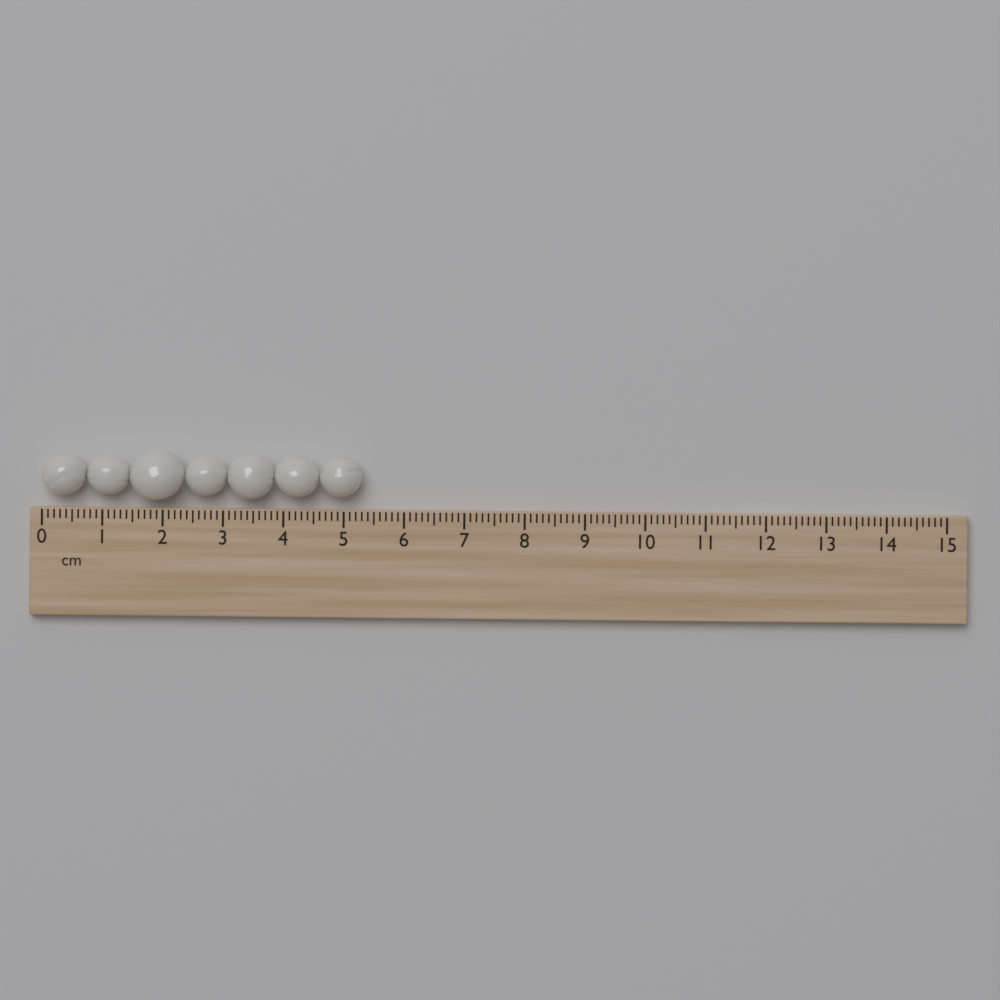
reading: 5.3 cm
